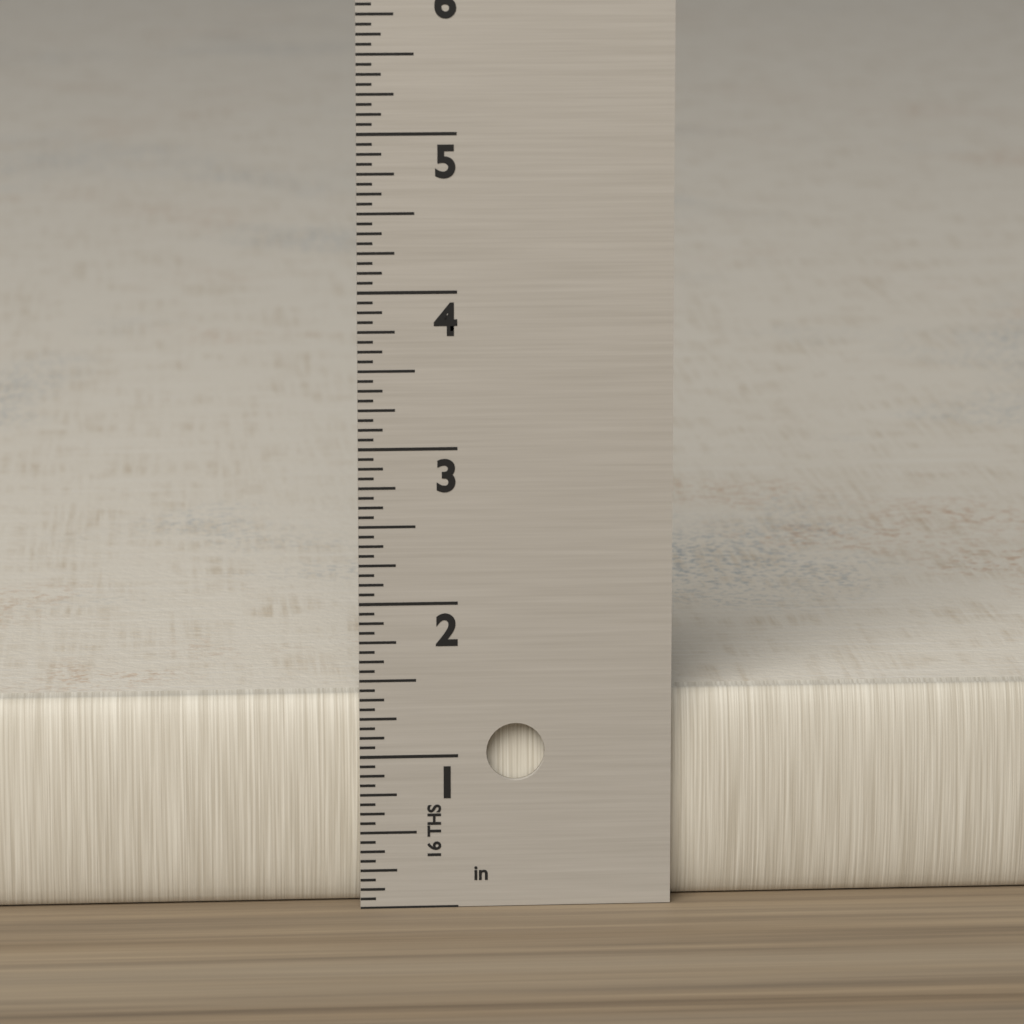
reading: 1.3750 in
